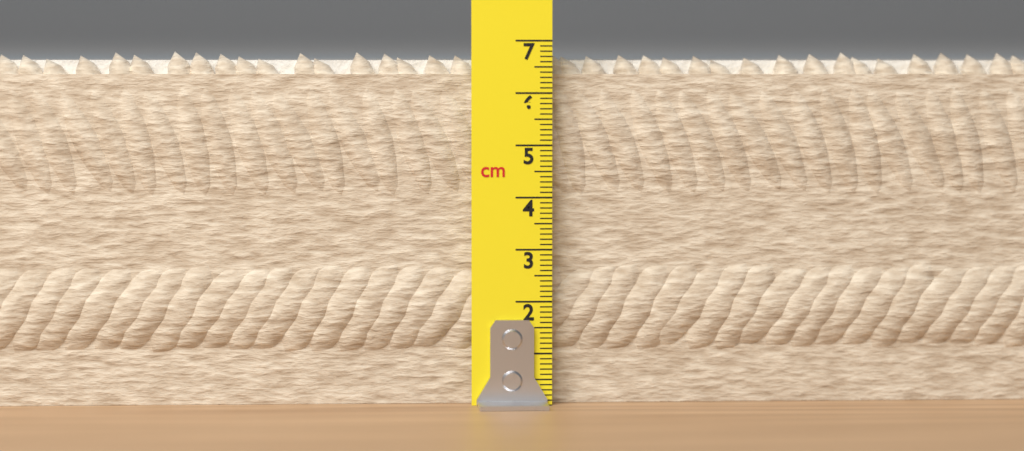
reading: 6.8 cm
